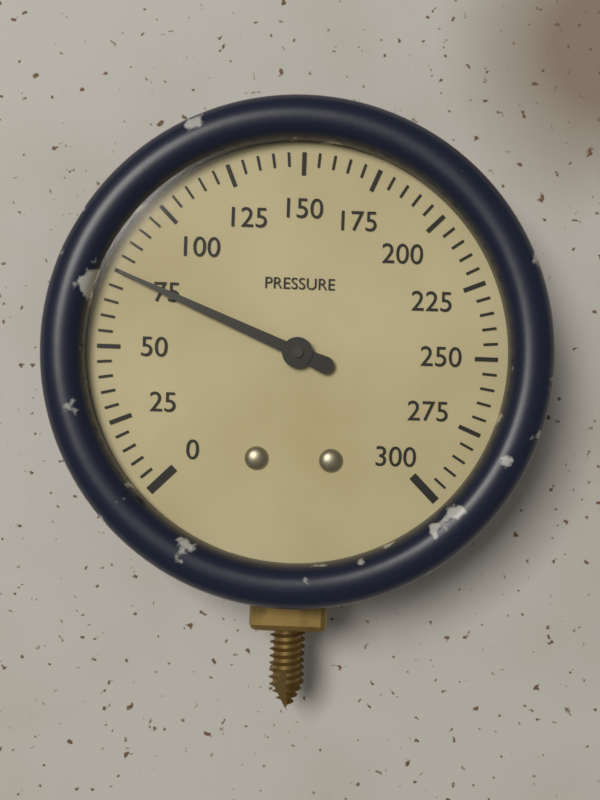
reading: 75 (no unit)
